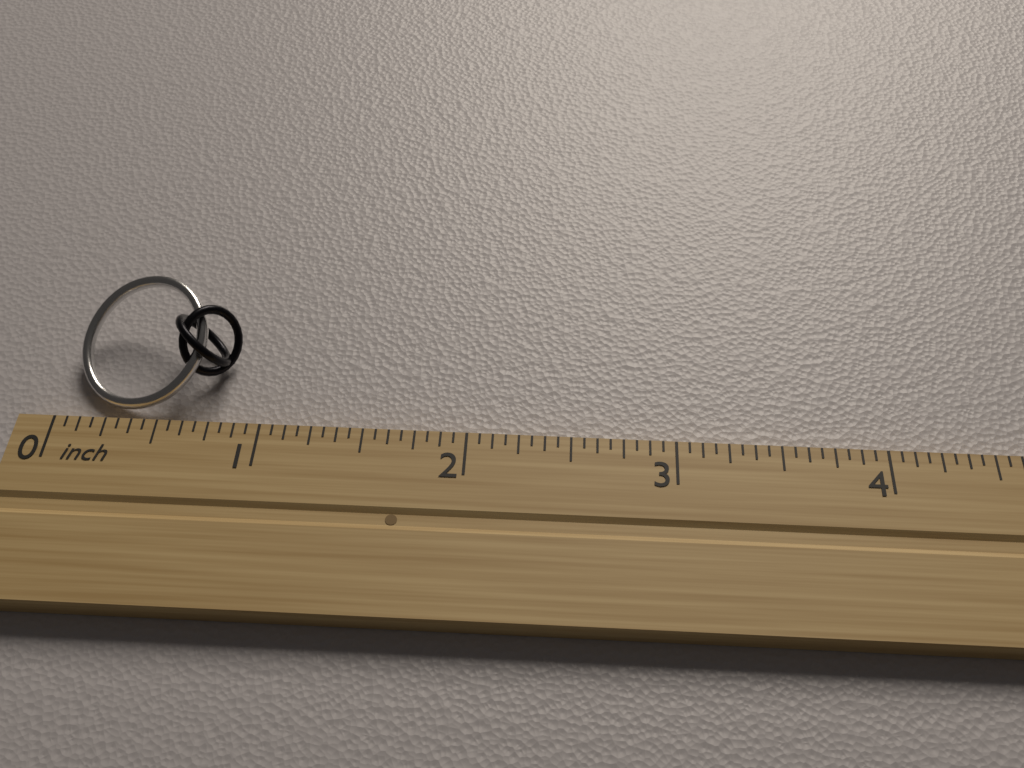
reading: 0.8125 inch
